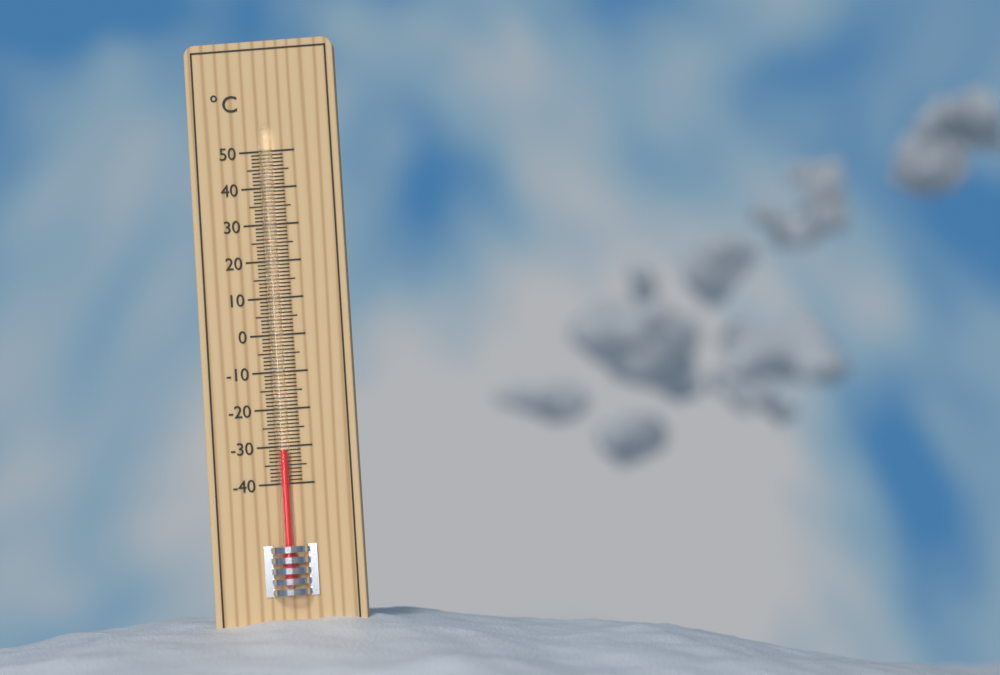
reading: -31 °C
